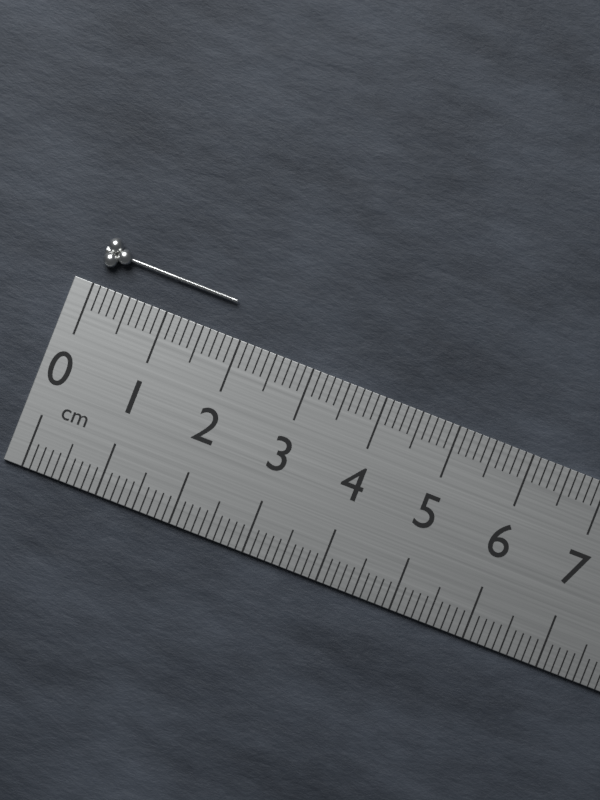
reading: 1.8 cm
